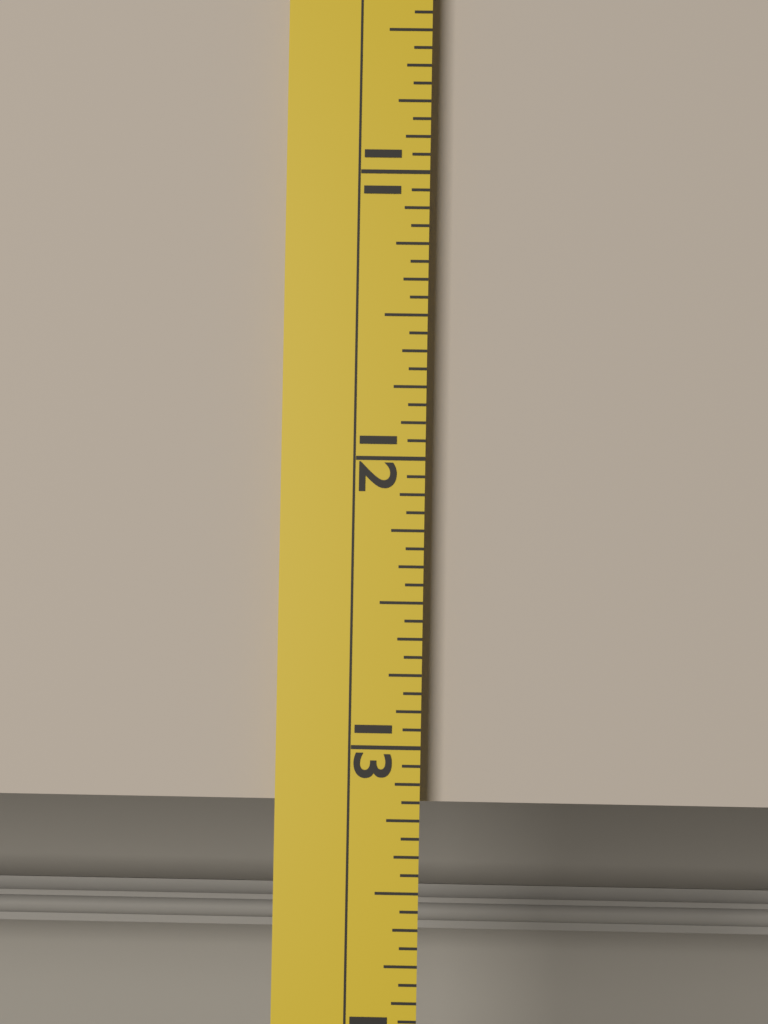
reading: 13.1875 (no unit)
